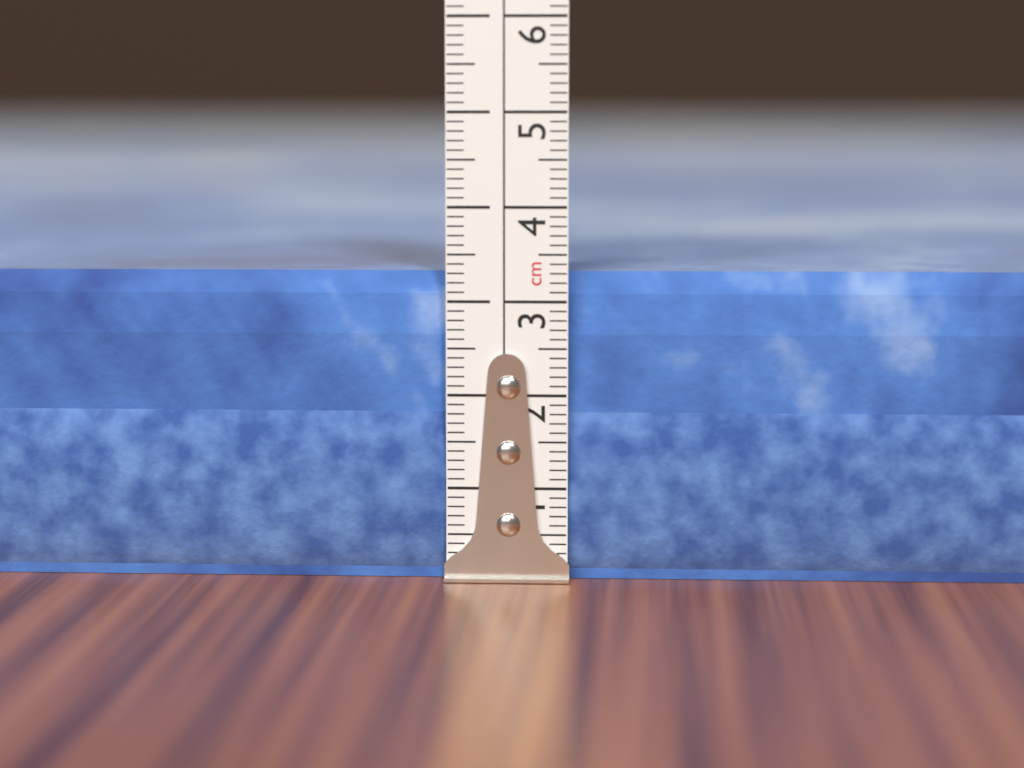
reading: 3.3 cm
